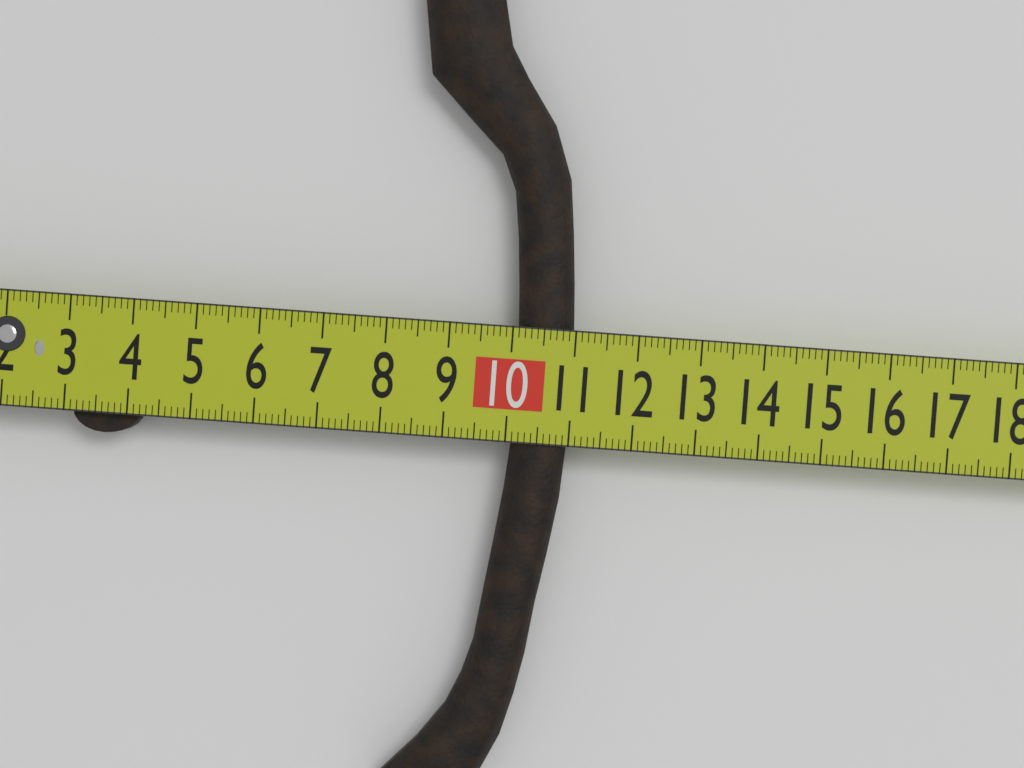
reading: 11.0 cm
